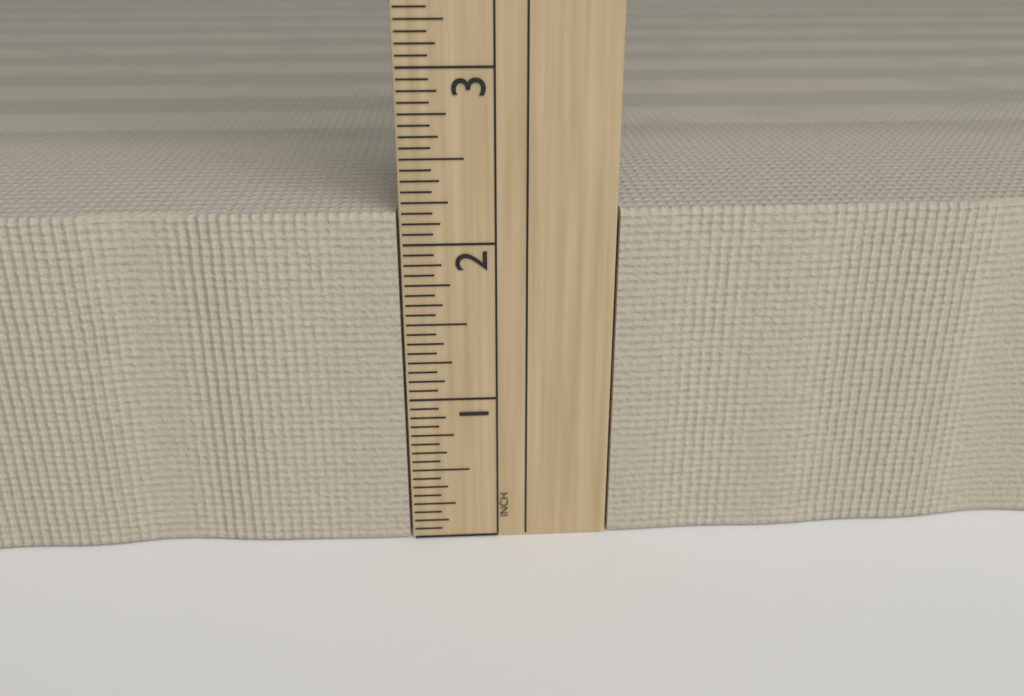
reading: 2.1875 in
